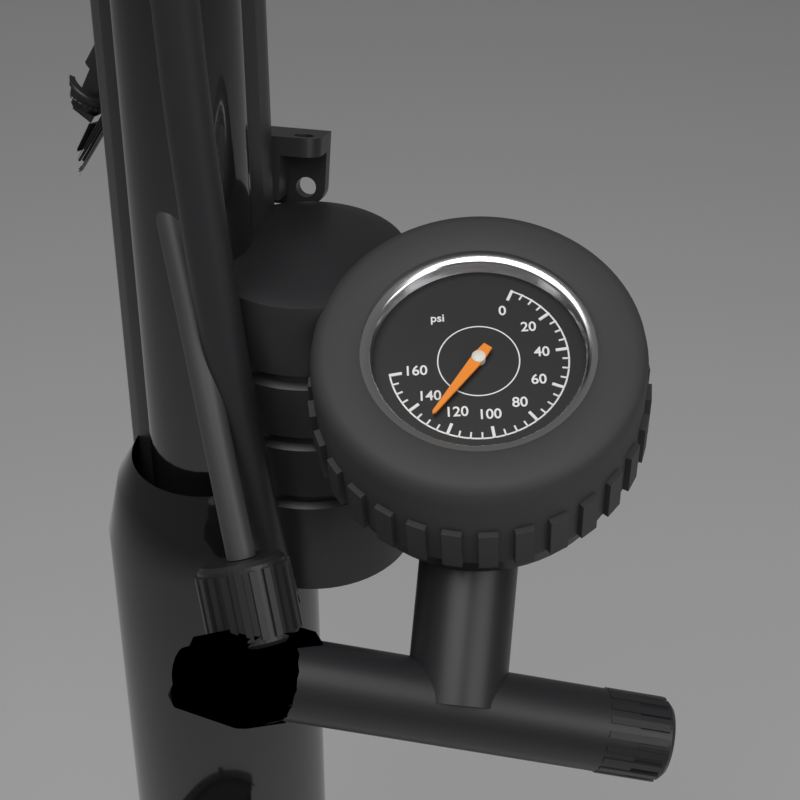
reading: 130 psi
